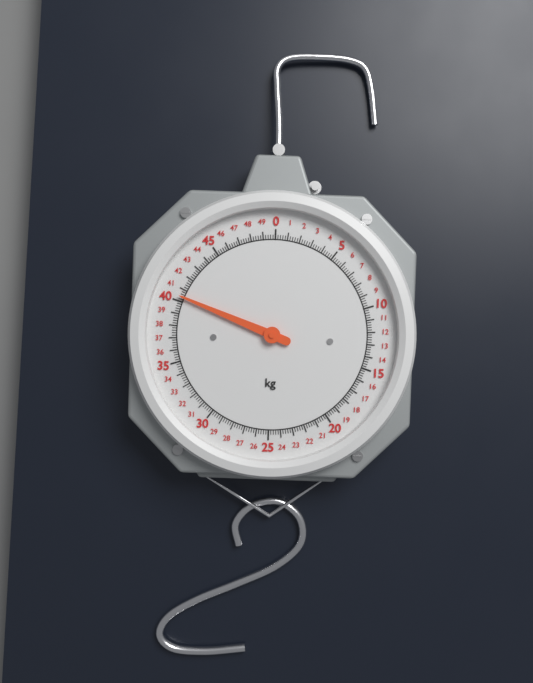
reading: 40.4 kg
